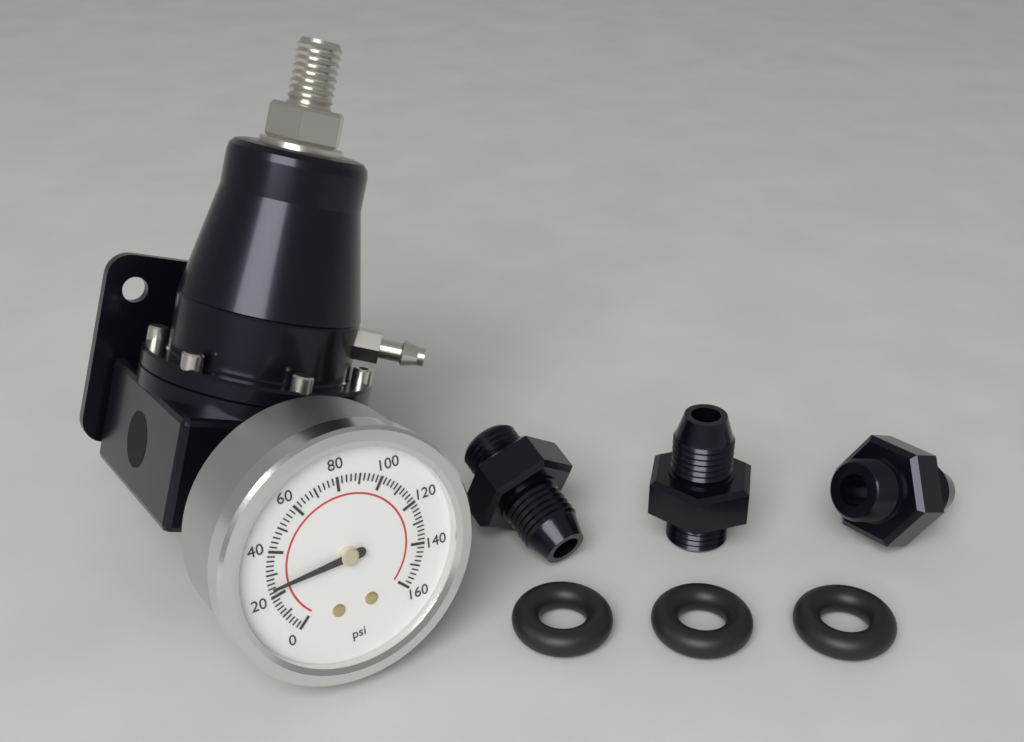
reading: 24 psi
